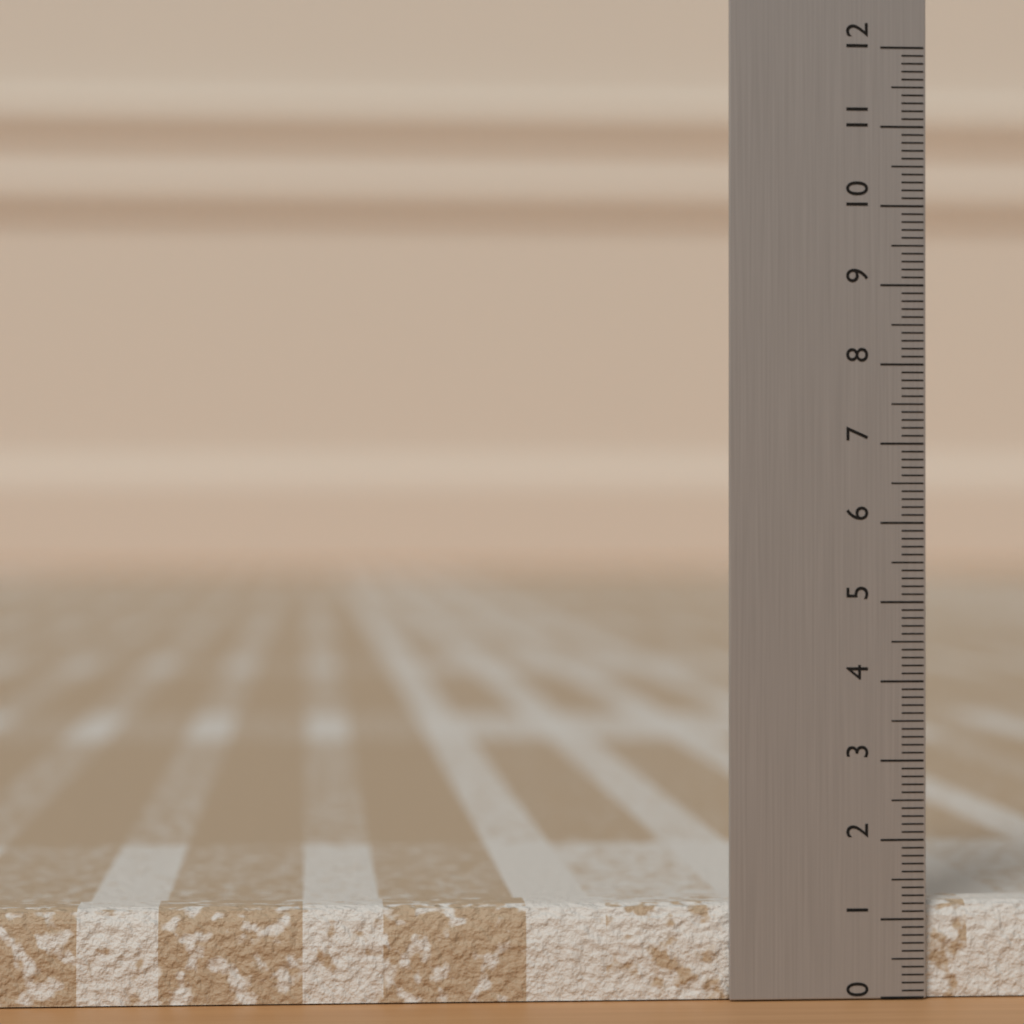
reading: 1.2 (no unit)
